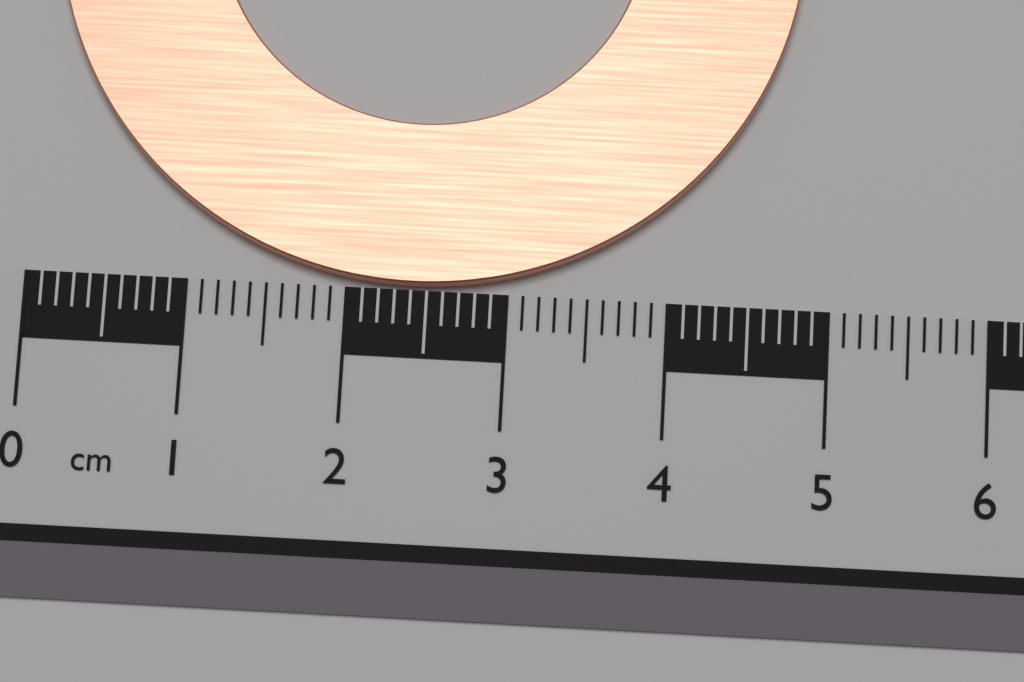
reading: 4.8 cm
